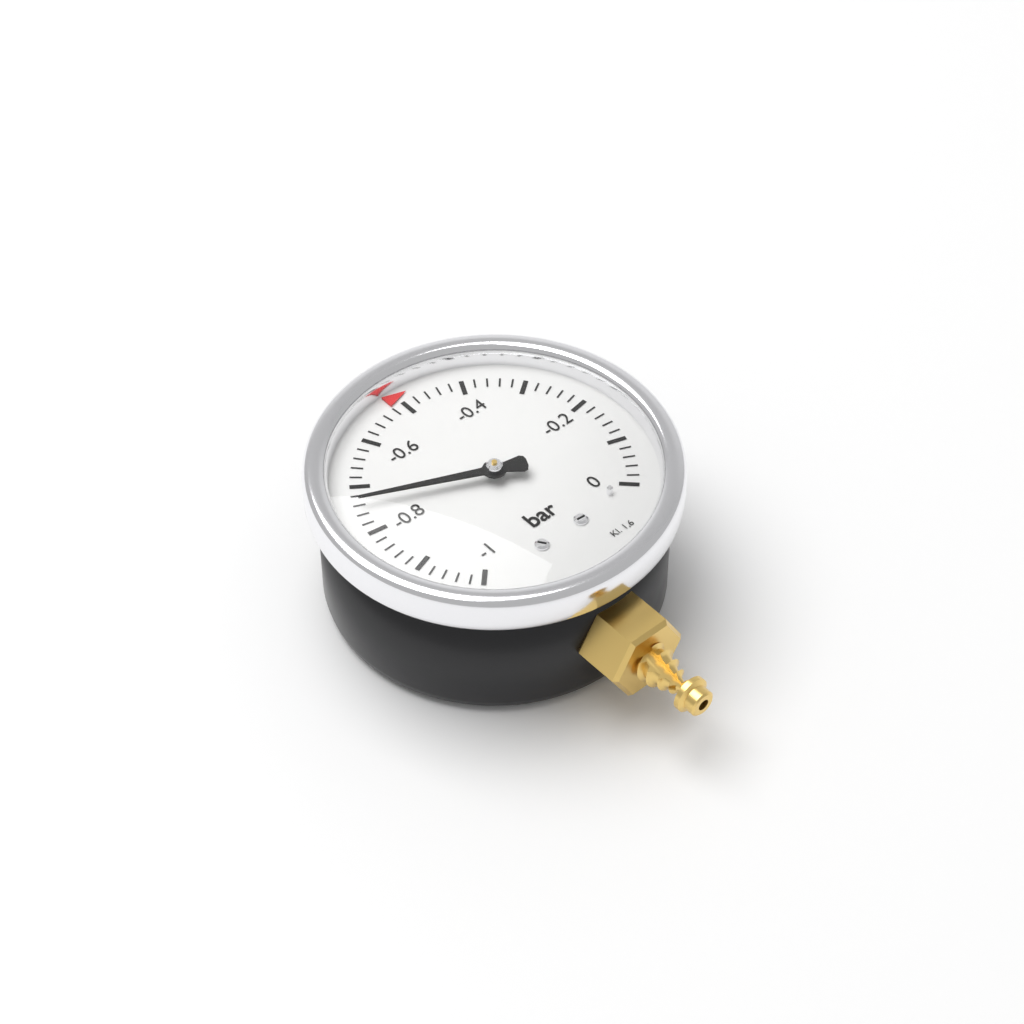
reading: -0.74 bar
